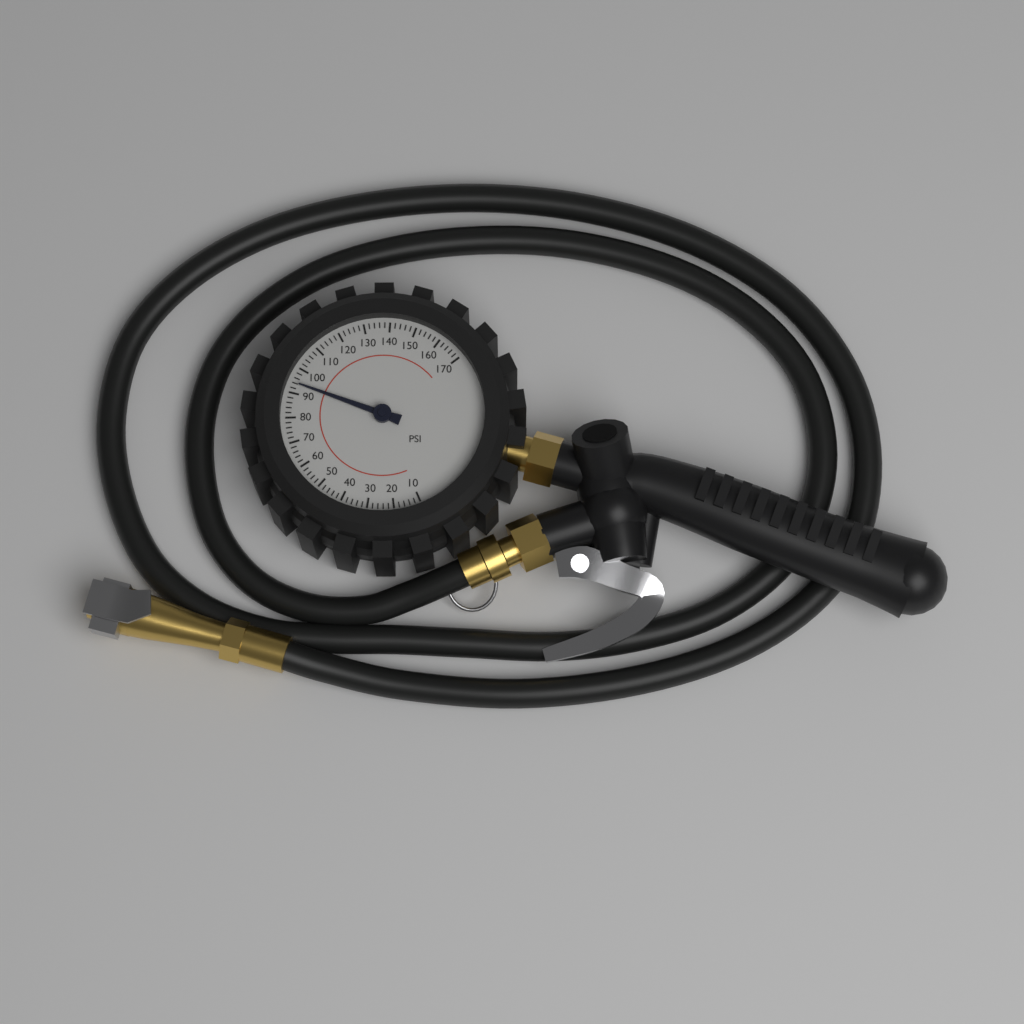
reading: 94 psi
